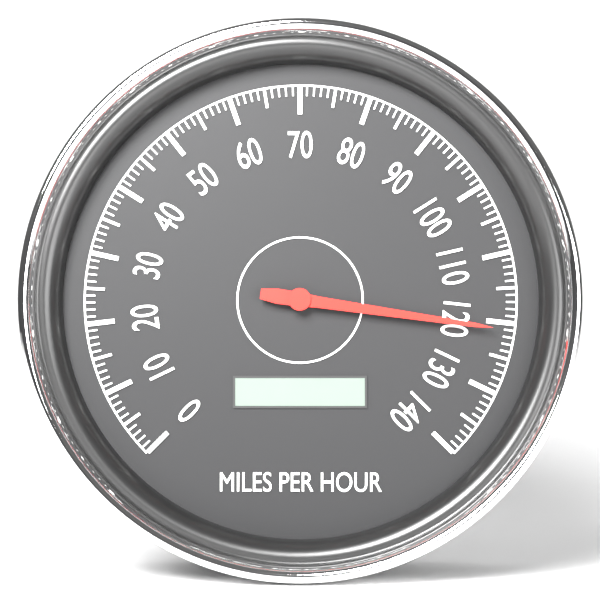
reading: 121 mph
